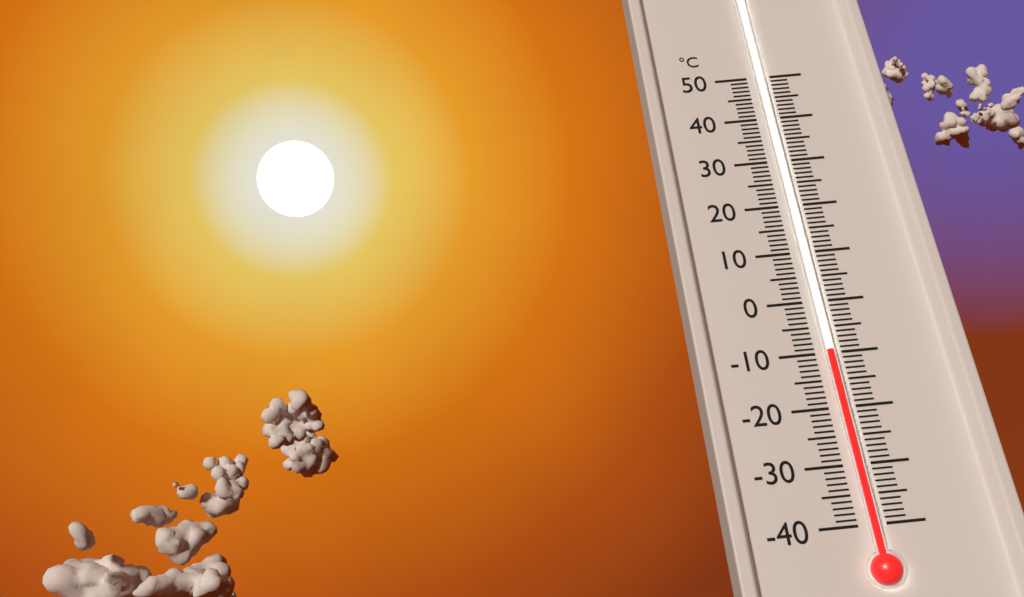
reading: -10 °C
